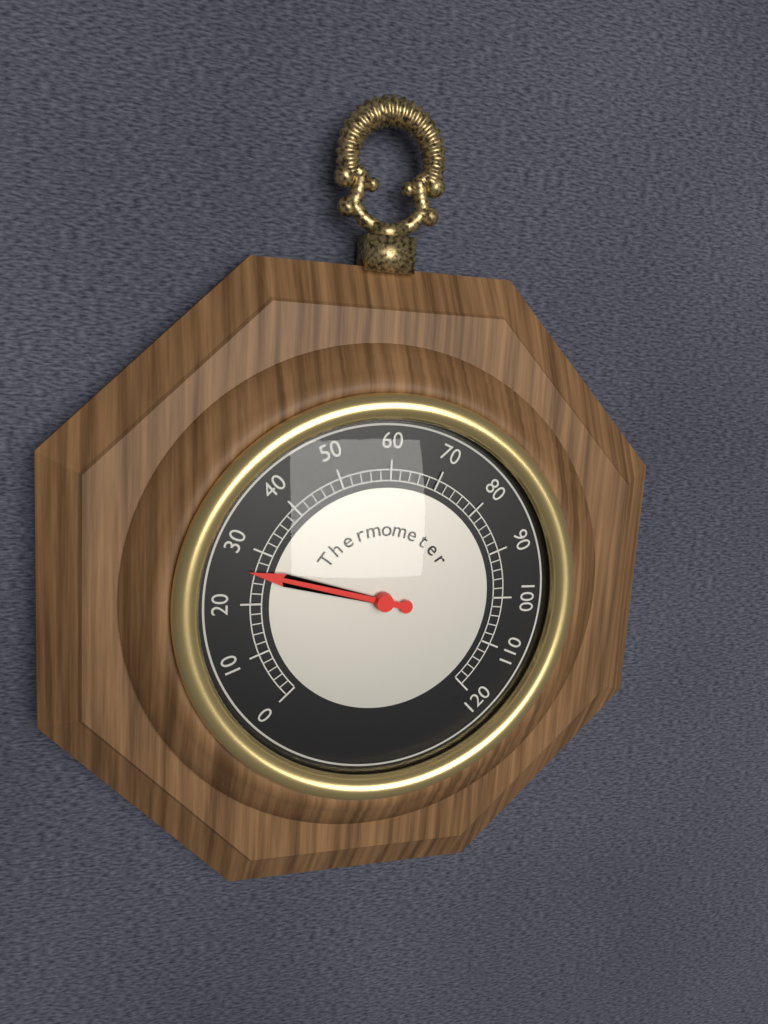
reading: 26 (no unit)
